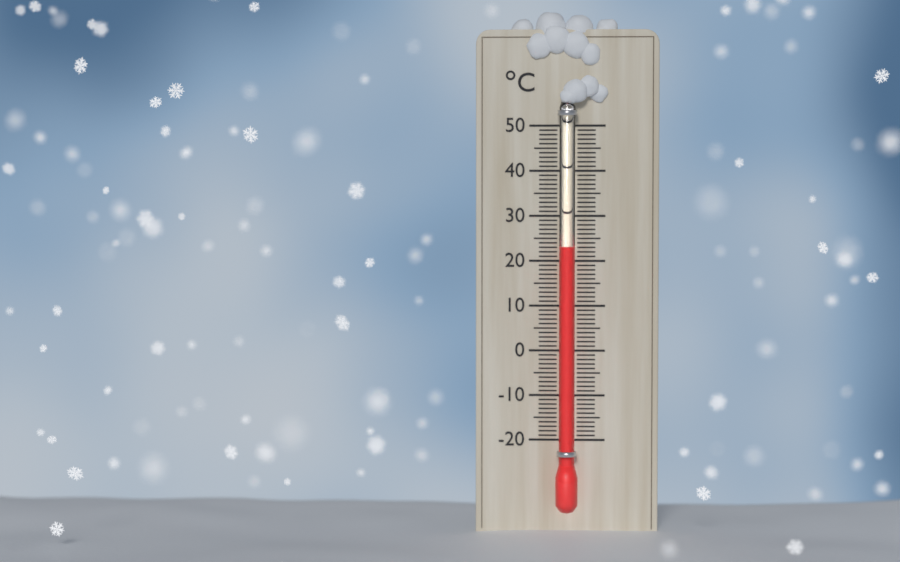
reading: 23 °C
